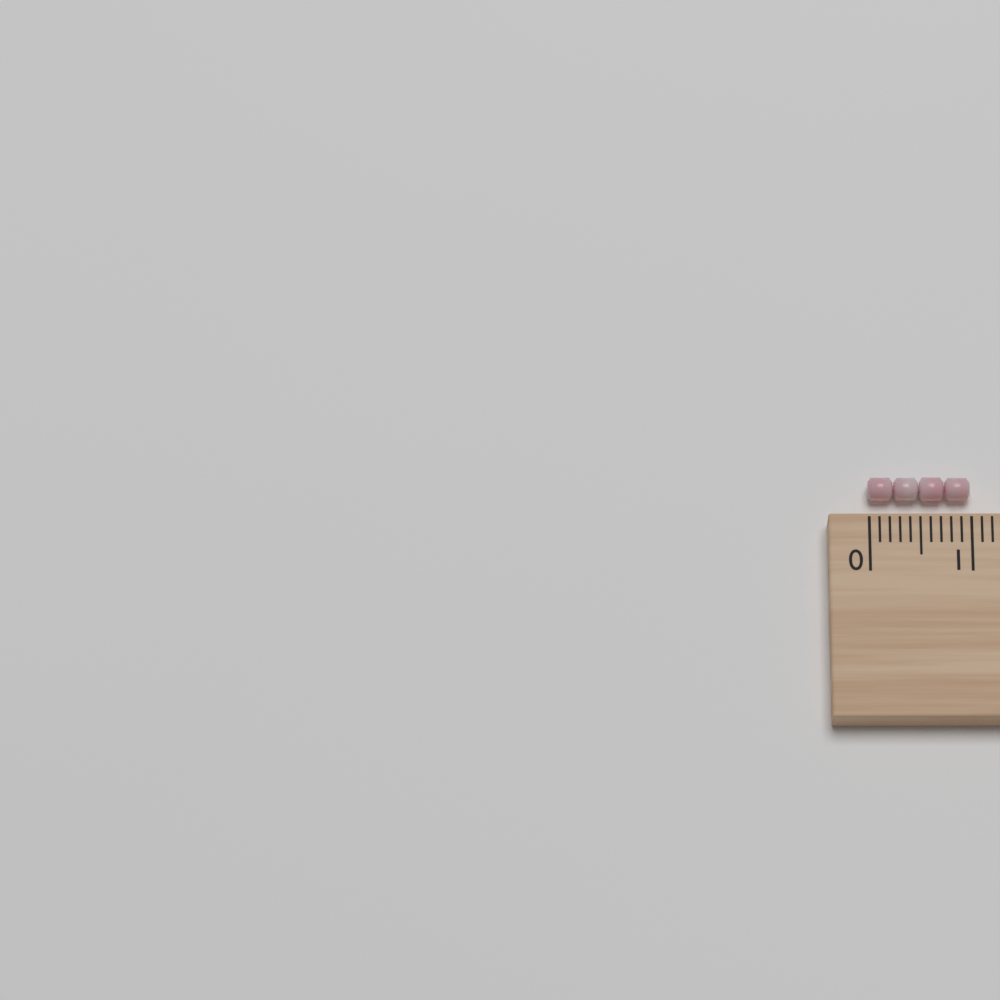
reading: 1.0 cm
